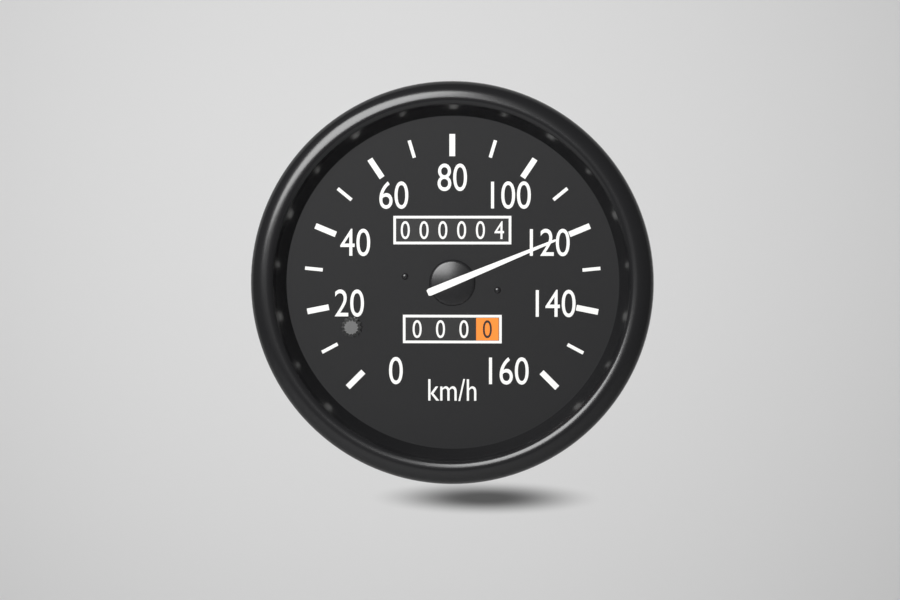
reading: 120 km/h
